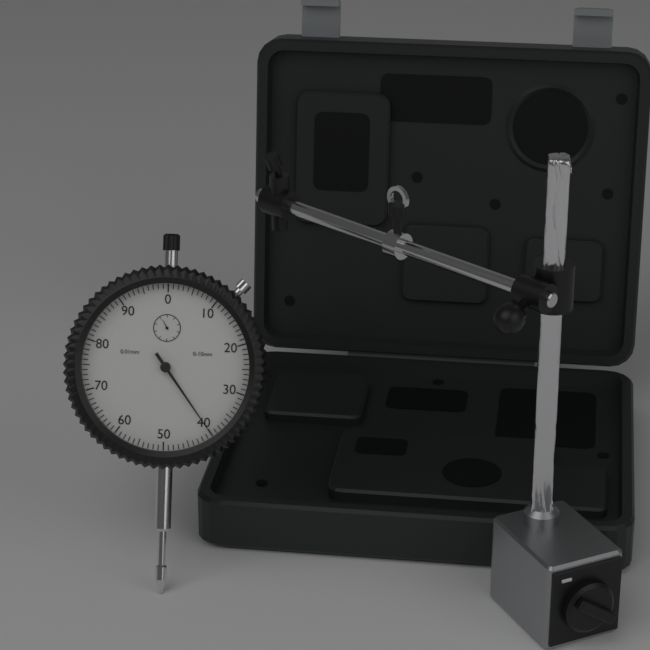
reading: 0.40 mm
